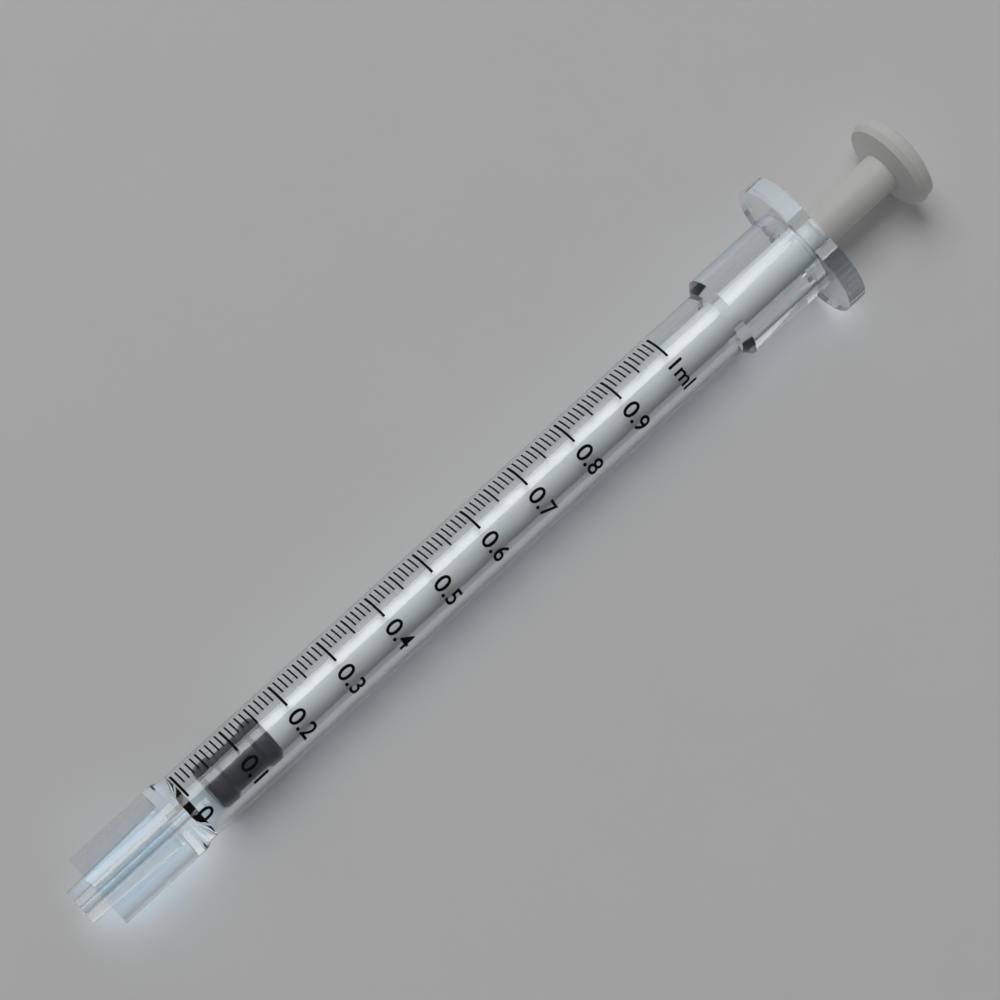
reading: 0.03 ml
